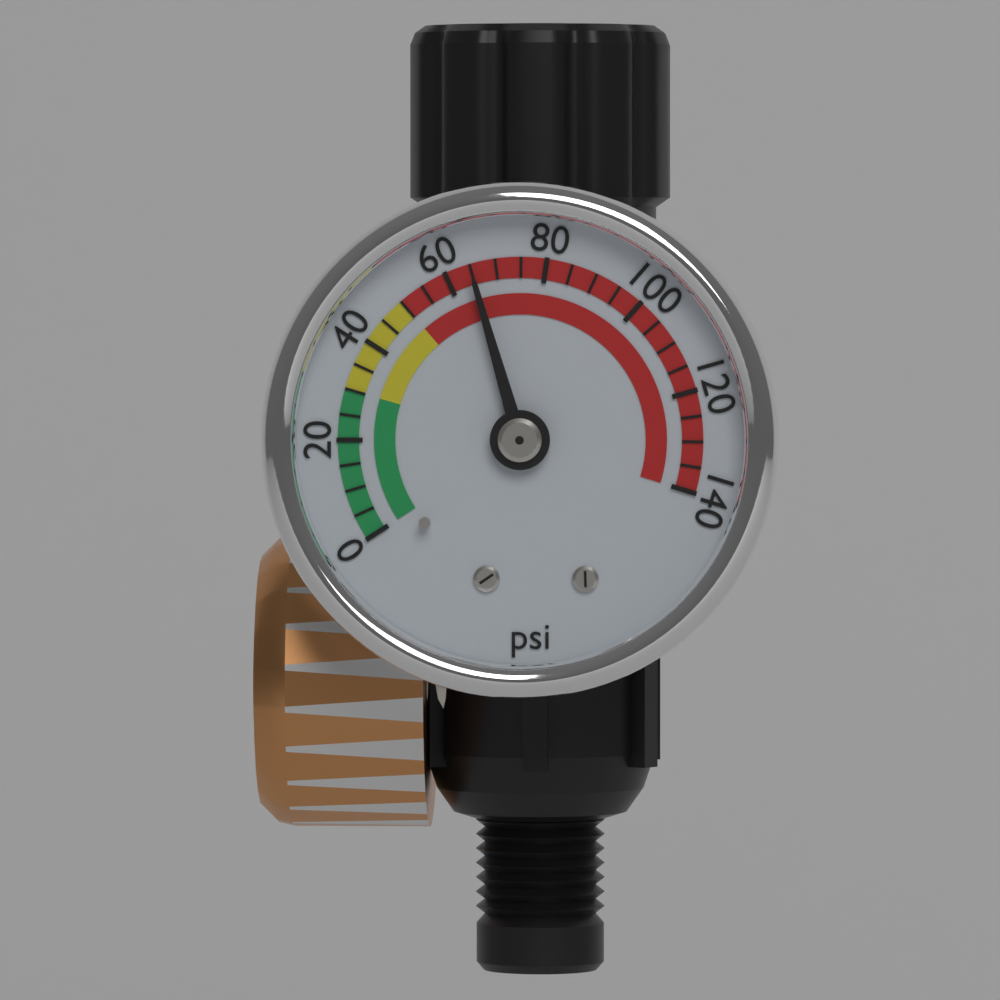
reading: 65 psi
